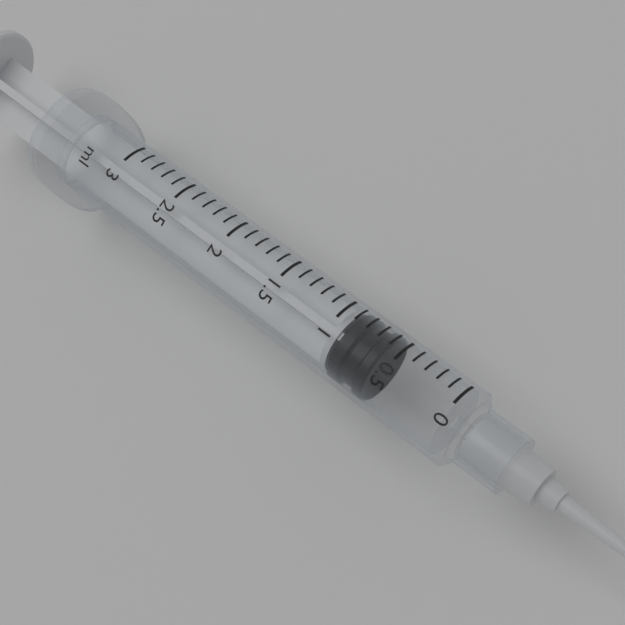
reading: 0.6 ml
